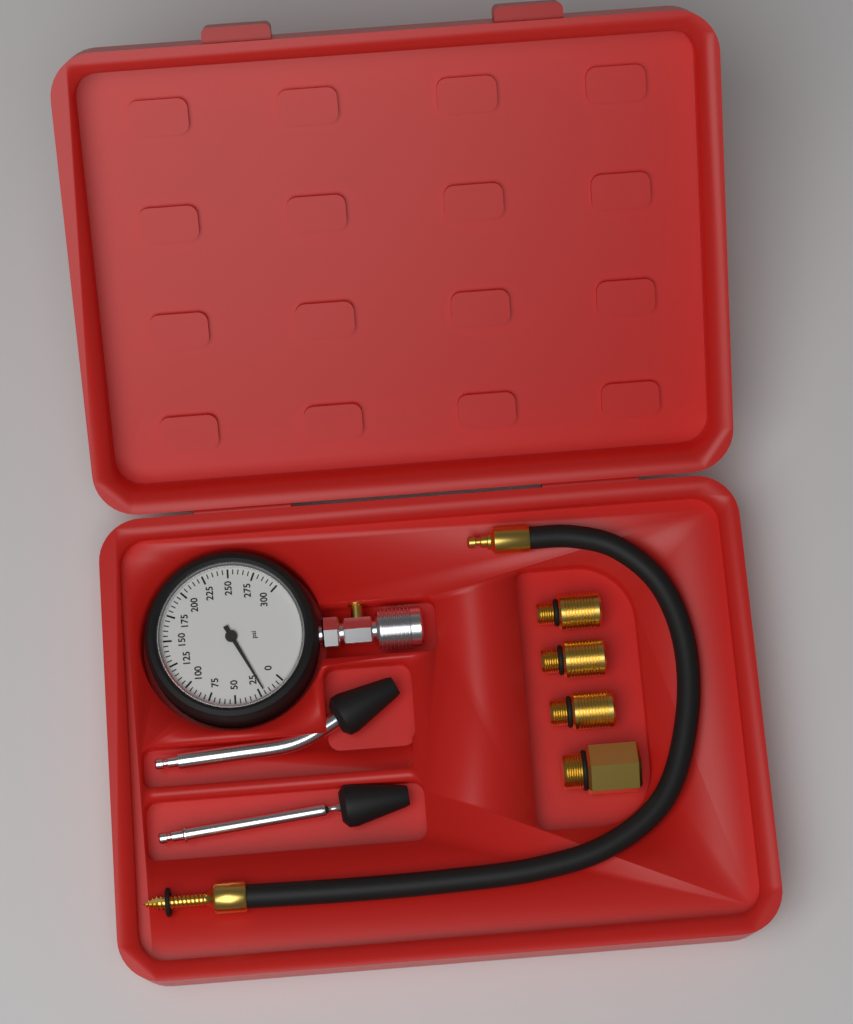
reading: 20 psi
